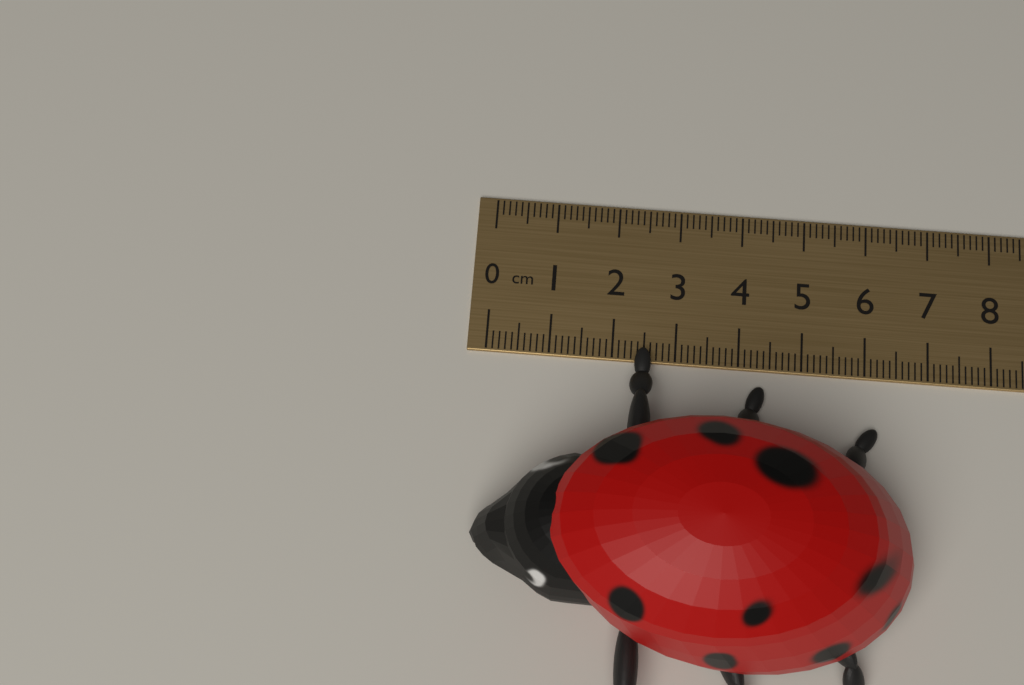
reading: 6.6 cm
